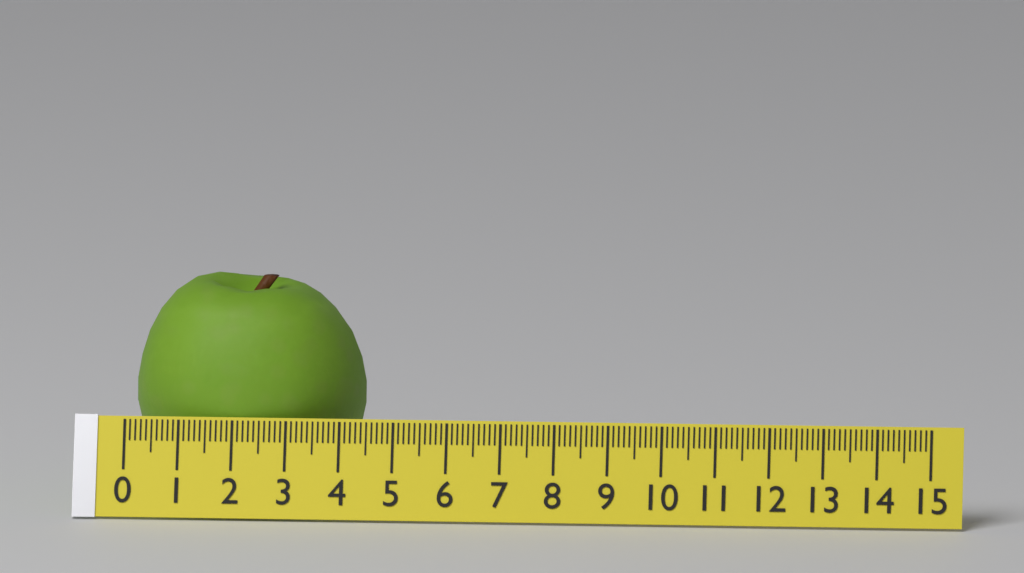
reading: 4.3 (no unit)
